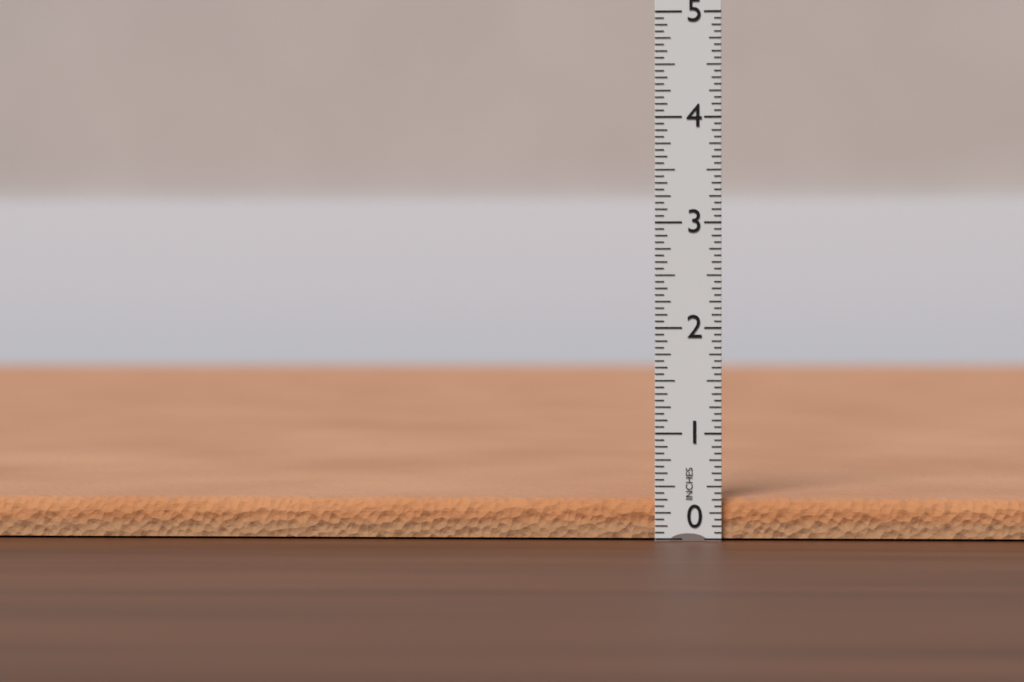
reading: 0.3750 in
